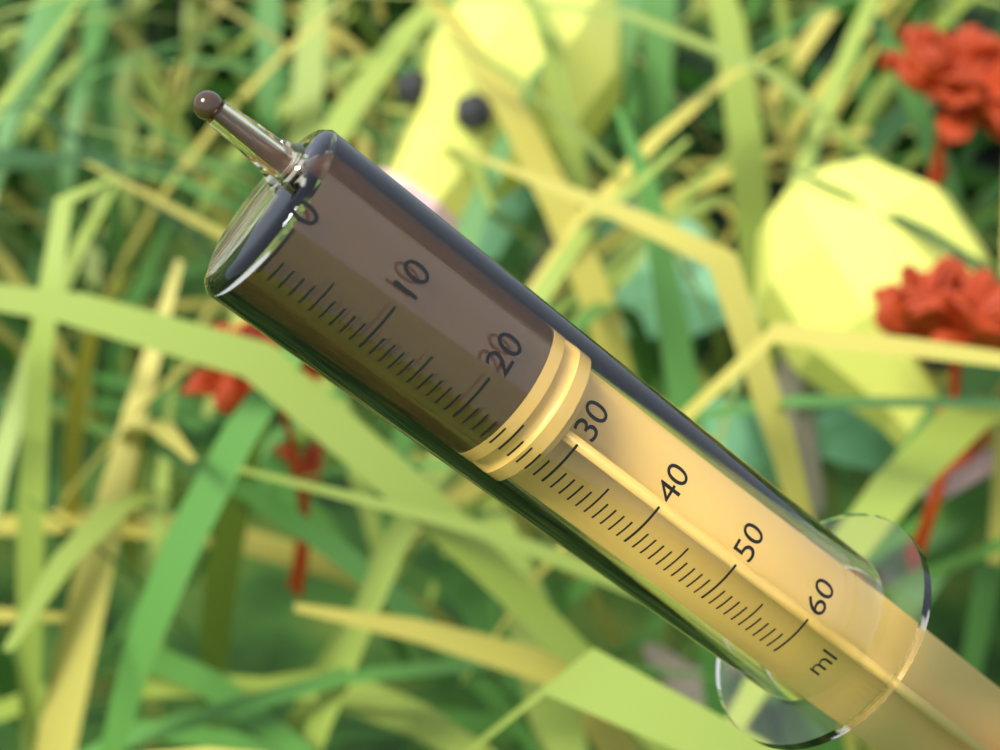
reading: 24 ml
